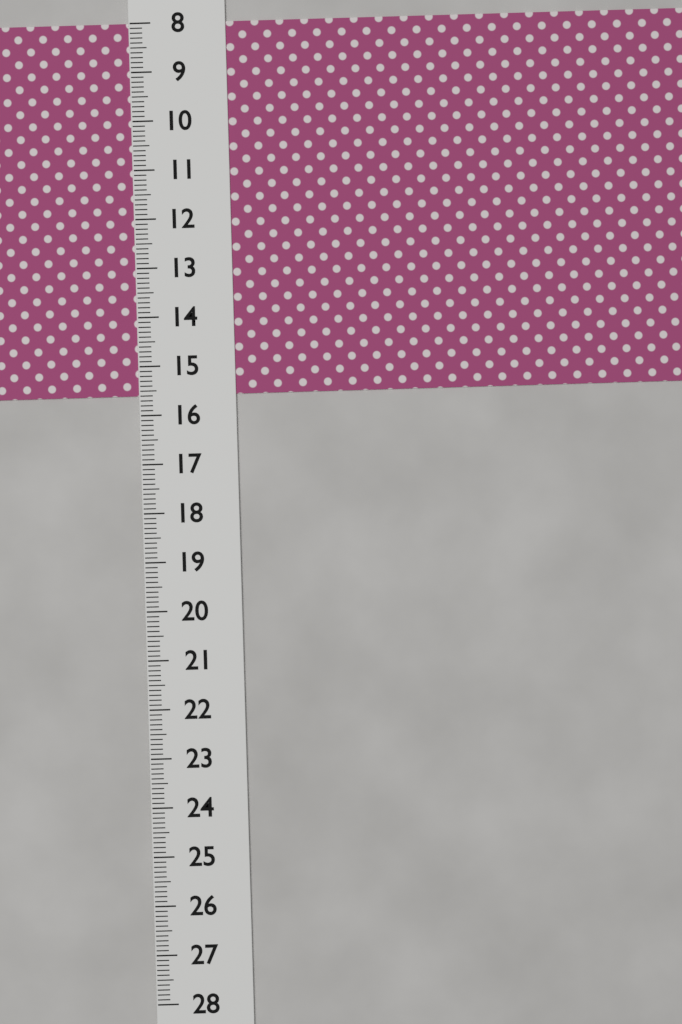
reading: 15.6 (no unit)
